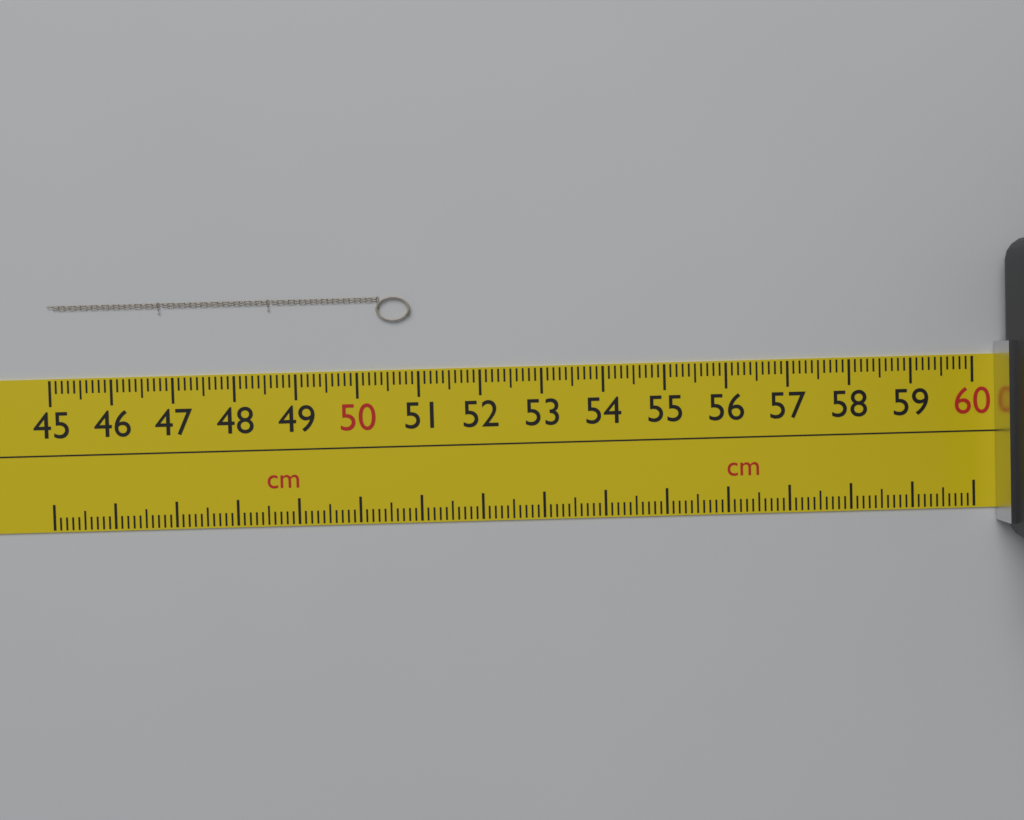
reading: 50.9 cm
